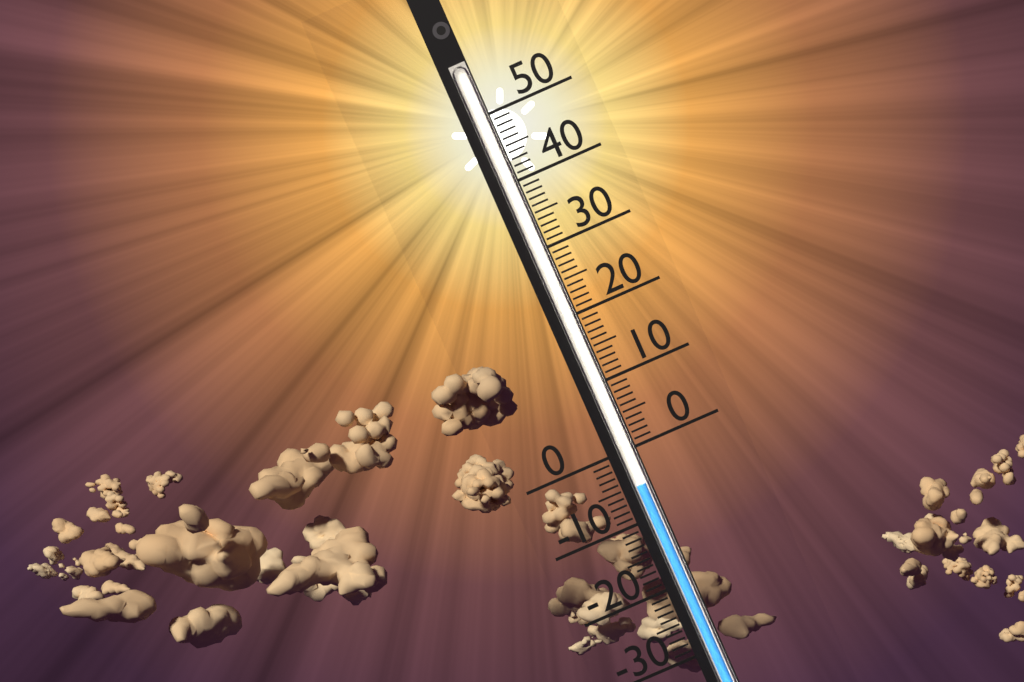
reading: -5 (no unit)
